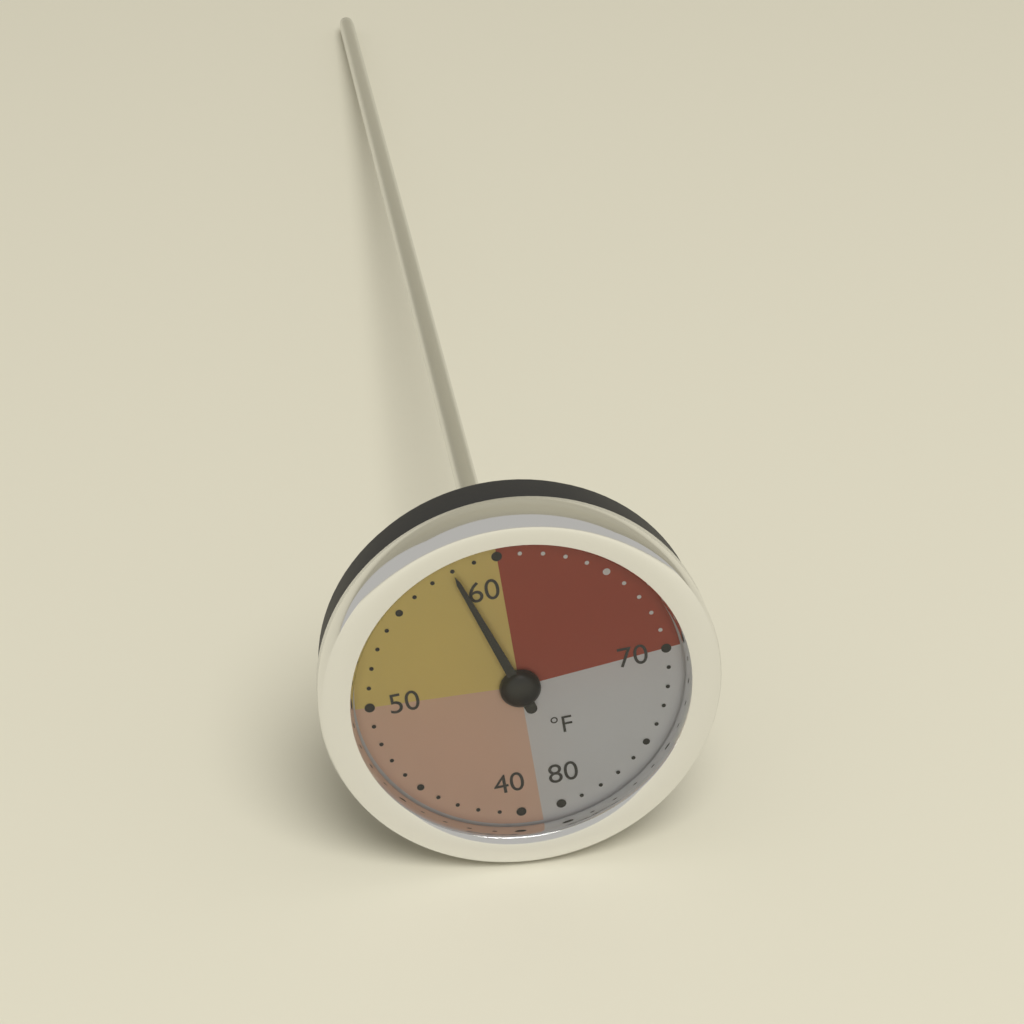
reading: 58 °F
